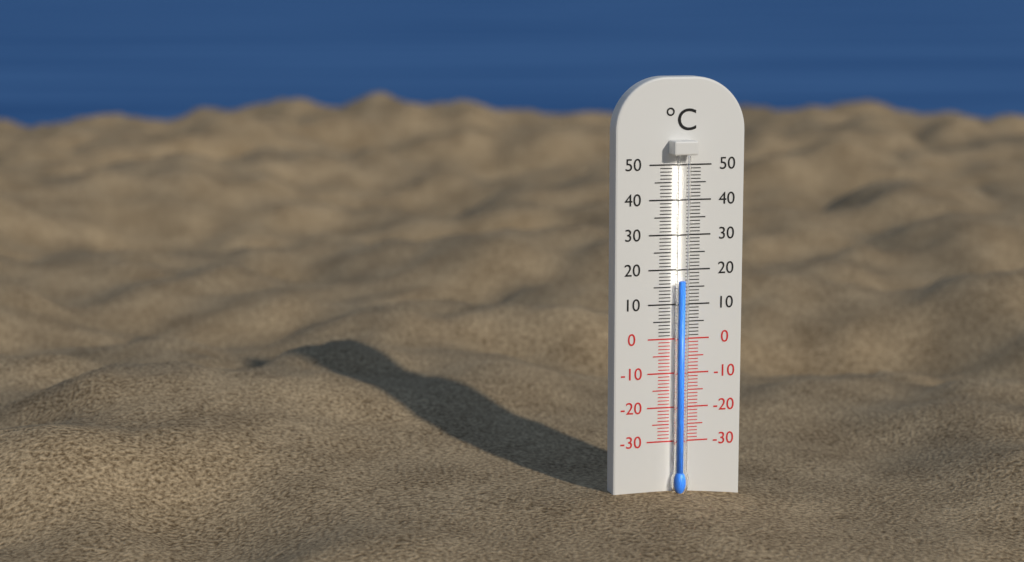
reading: 17 °C
